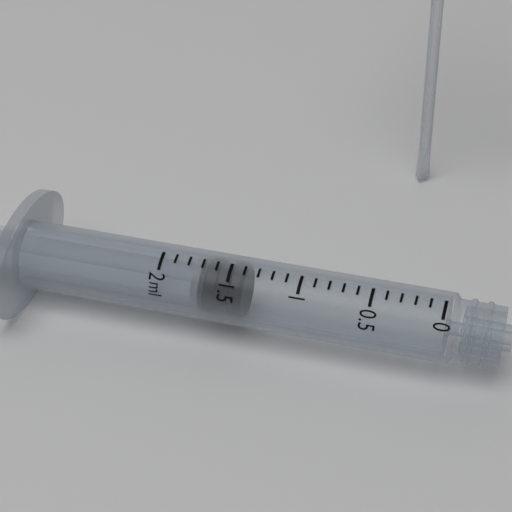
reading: 1.4 ml
